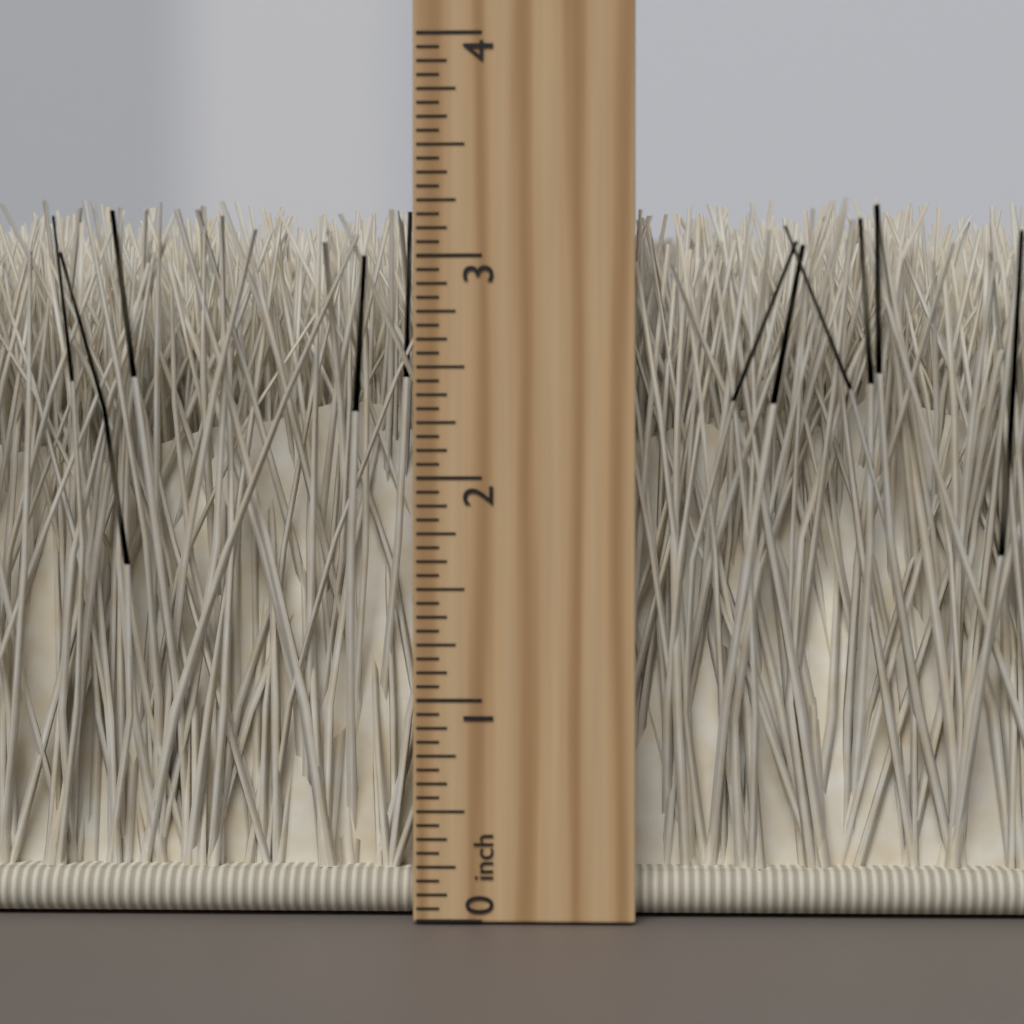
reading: 3.2500 inch
